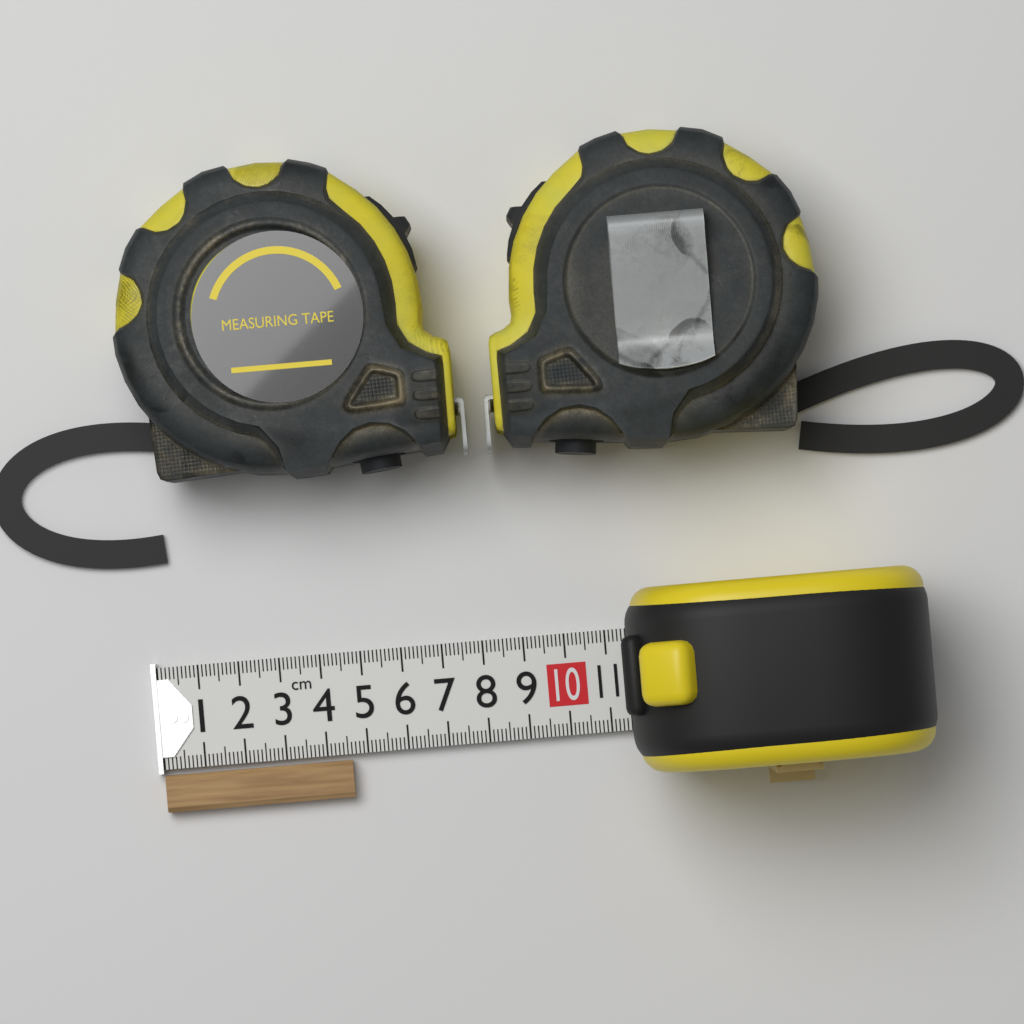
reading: 4.6 cm
